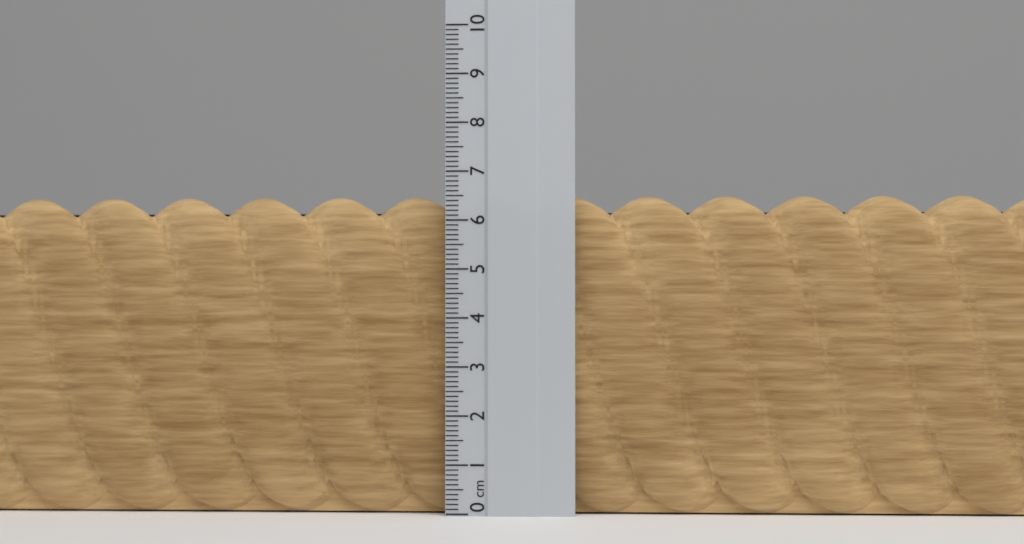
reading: 6.5 cm
